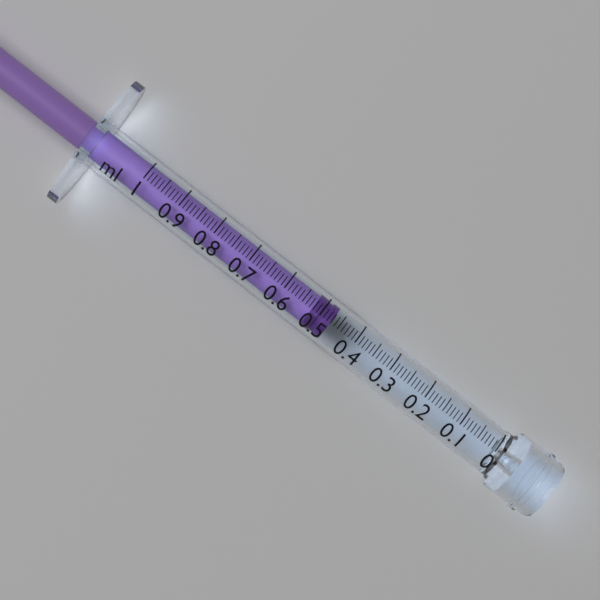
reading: 0.47 ml
